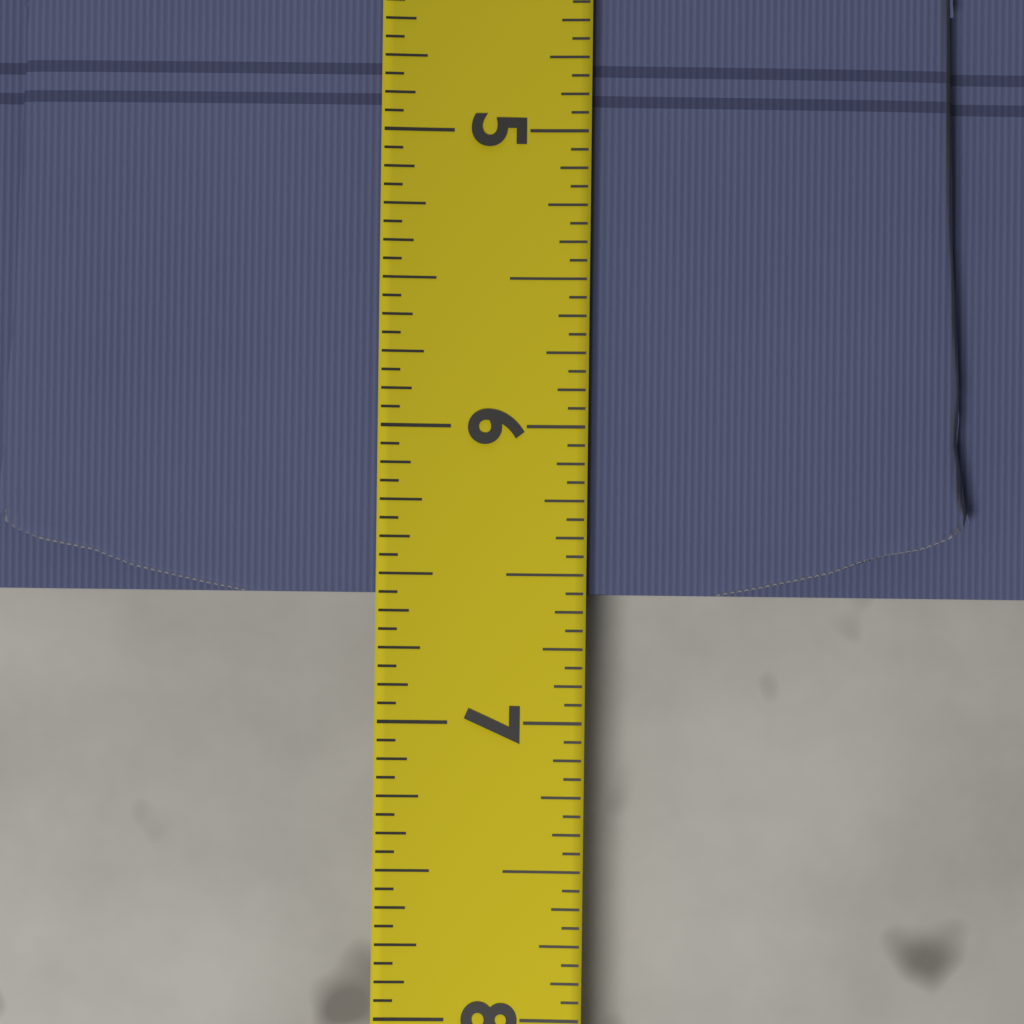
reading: 6.5625 (no unit)
